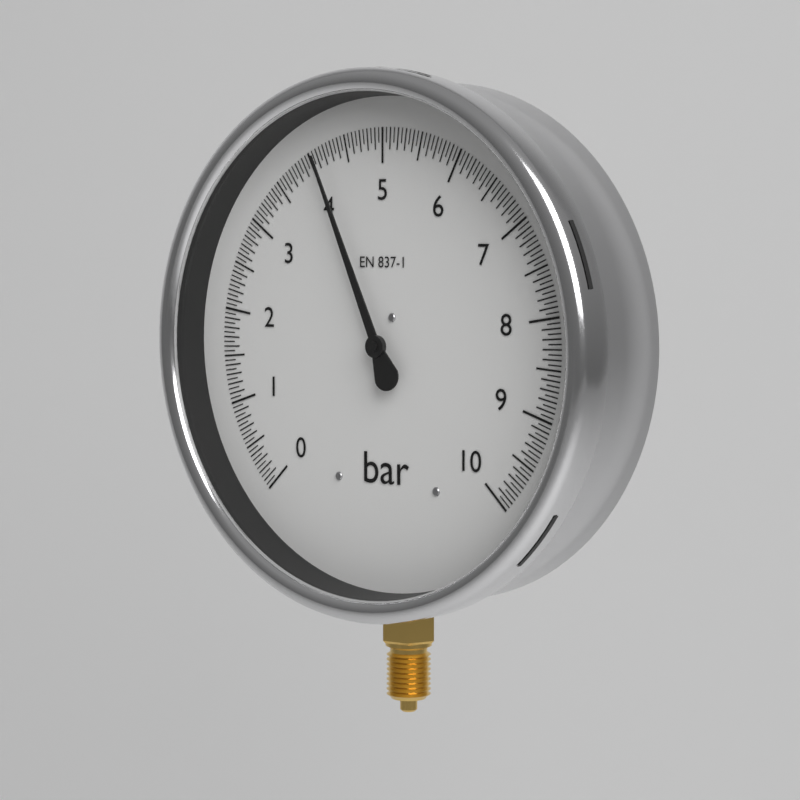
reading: 4.10 bar
